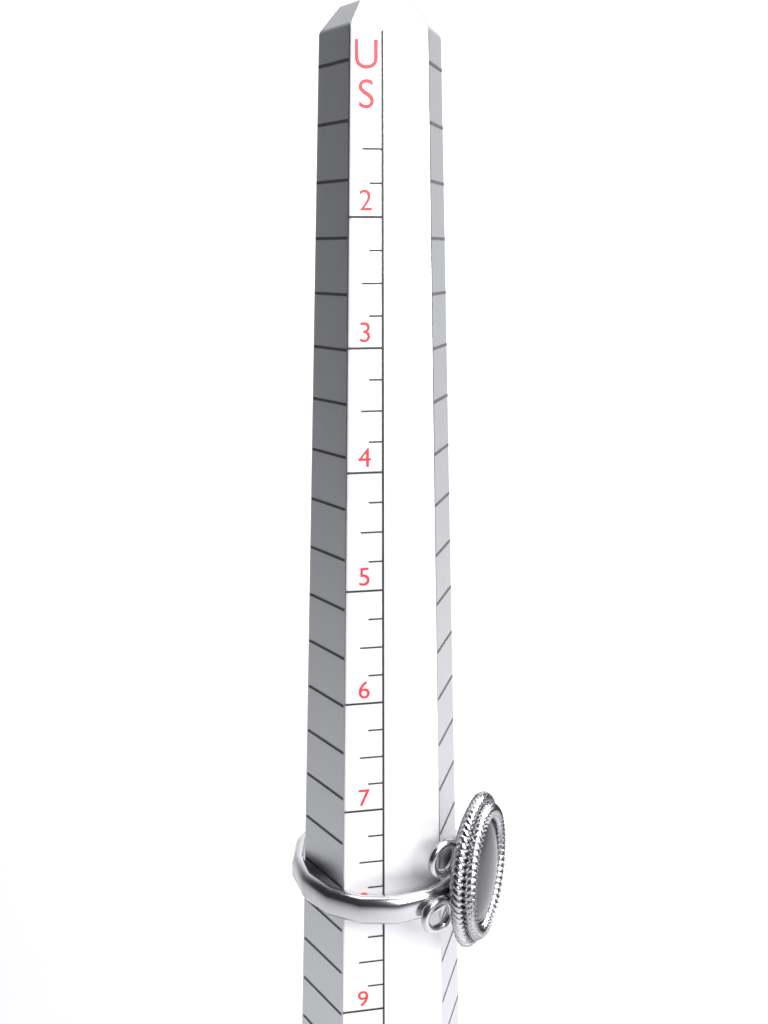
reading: 8.00 US
